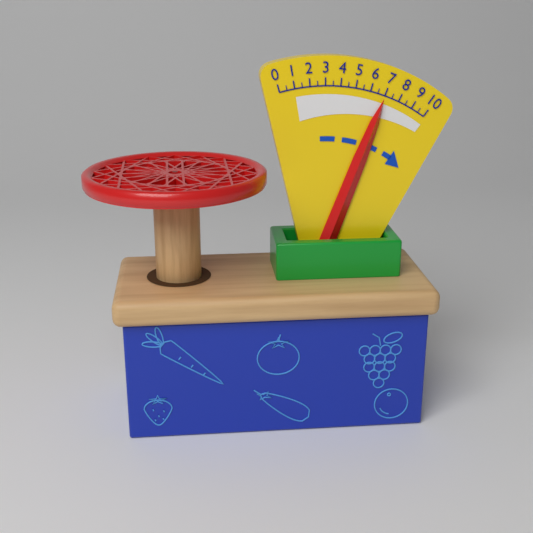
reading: 7.0 (no unit)
